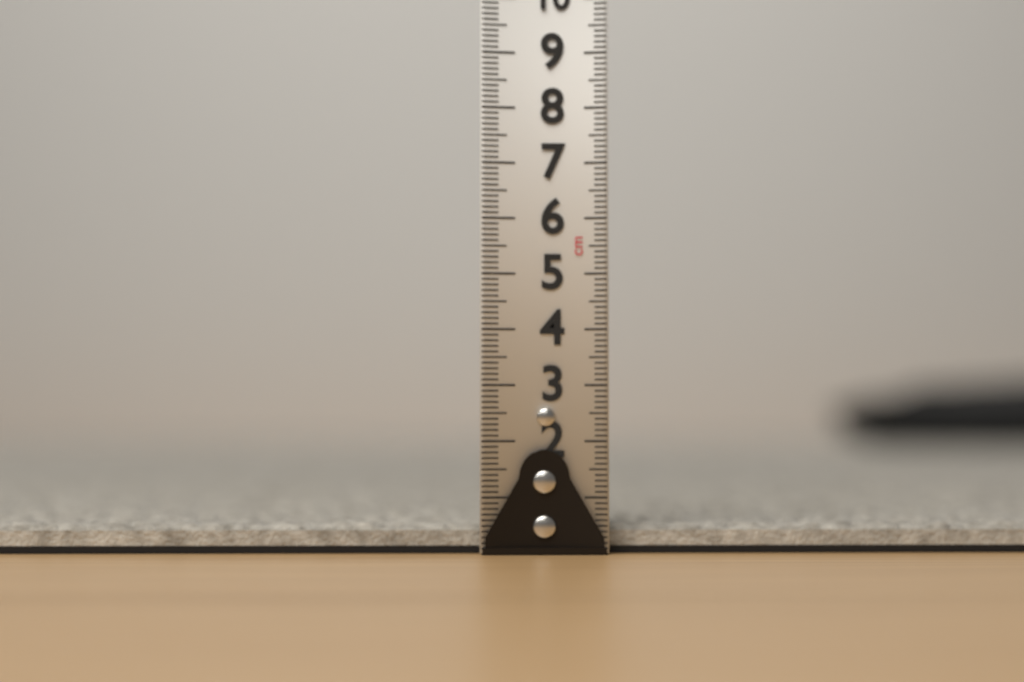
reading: 0.6 cm
